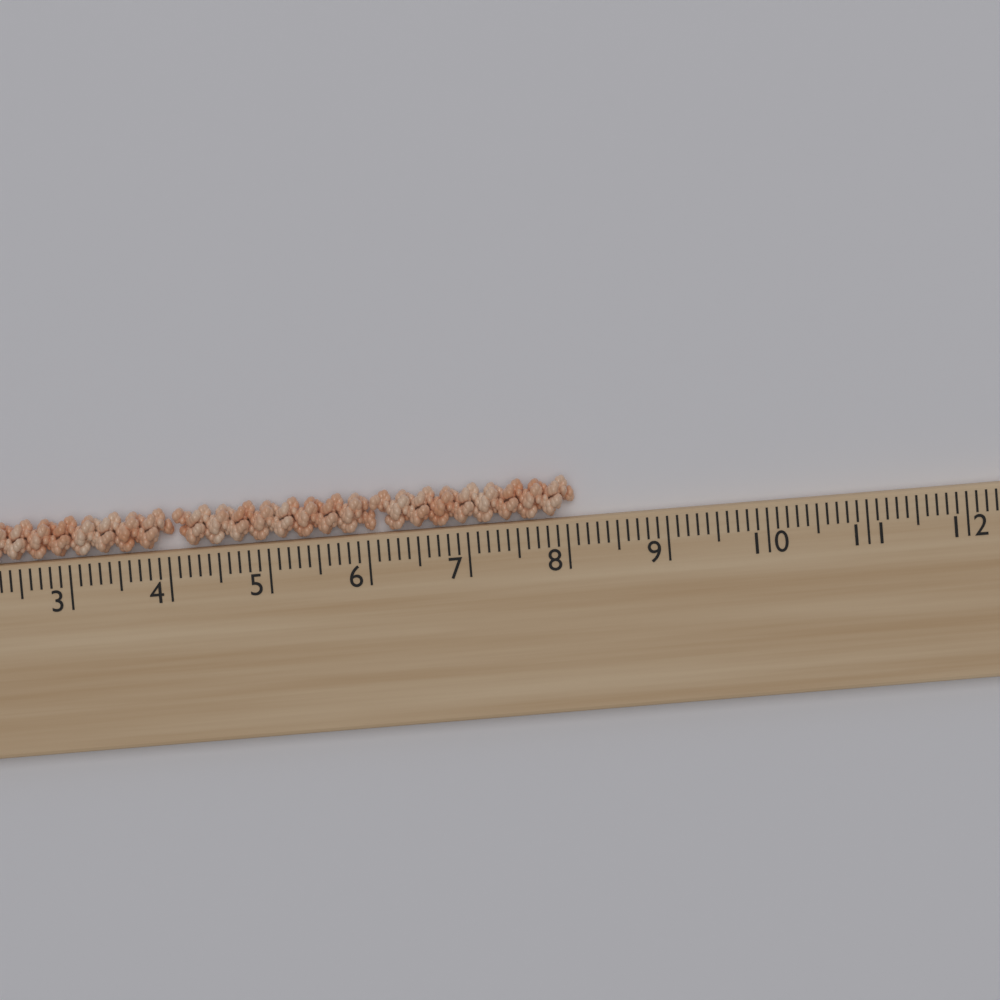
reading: 8.1 cm
